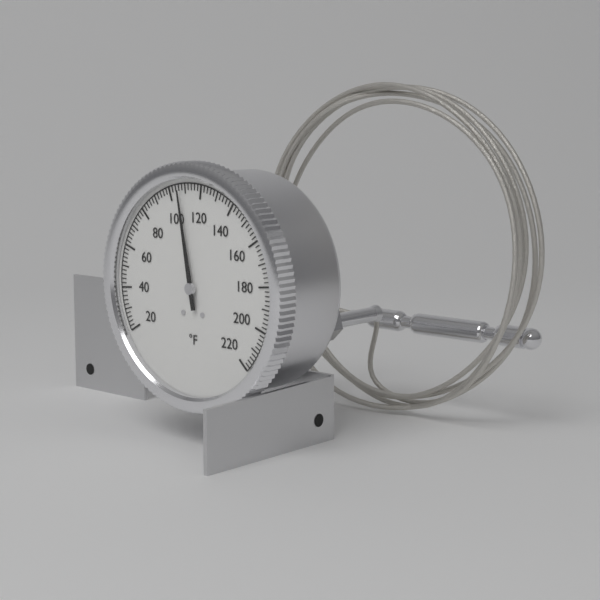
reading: 106 °F
